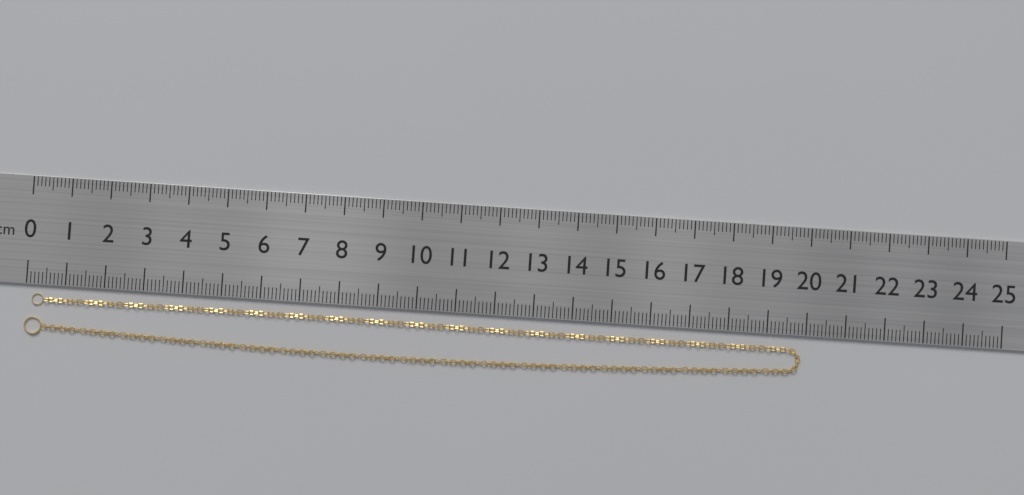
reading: 19.9 cm
